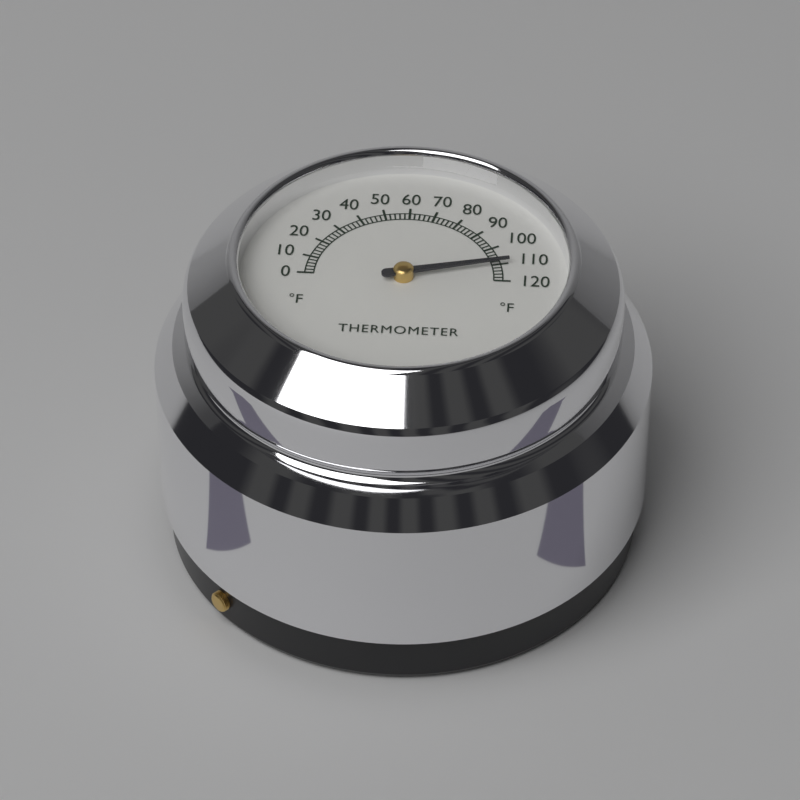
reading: 110 °F
